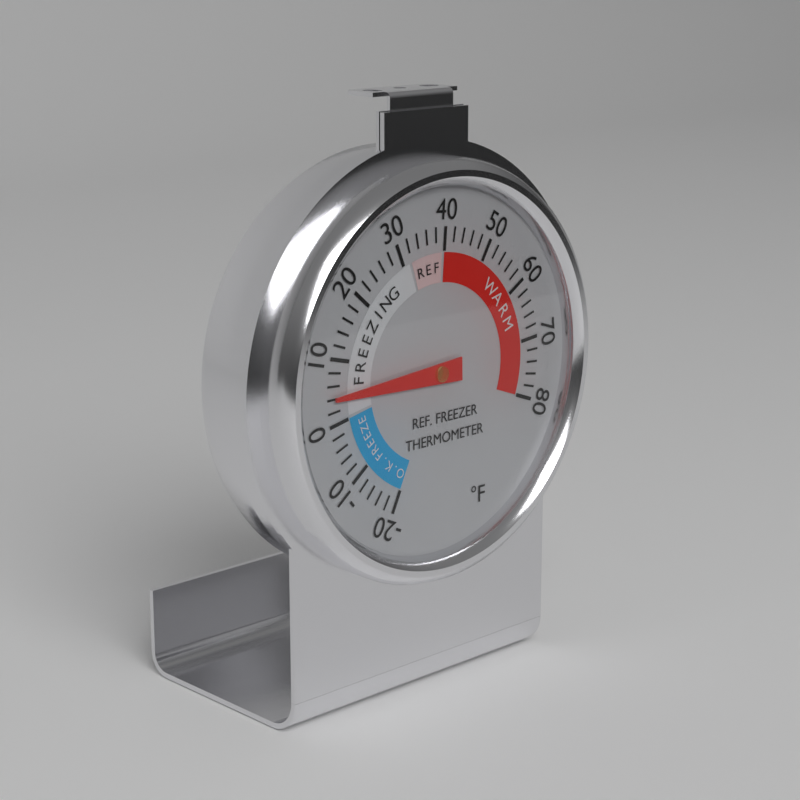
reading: 4 °F
